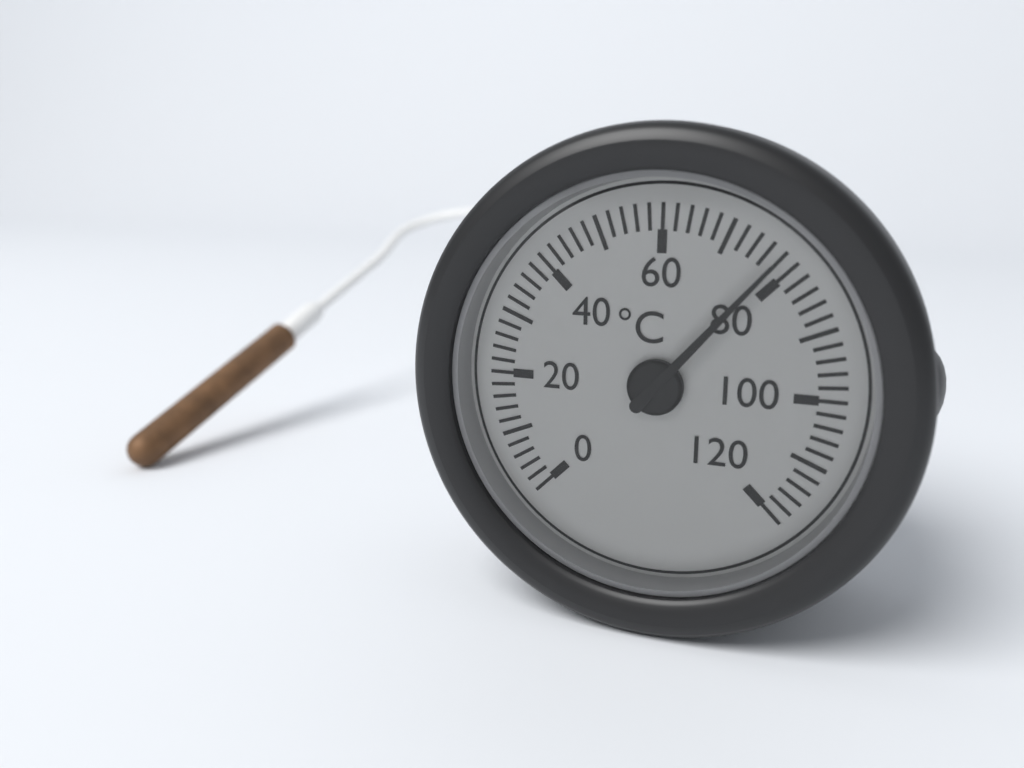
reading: 78 °C
